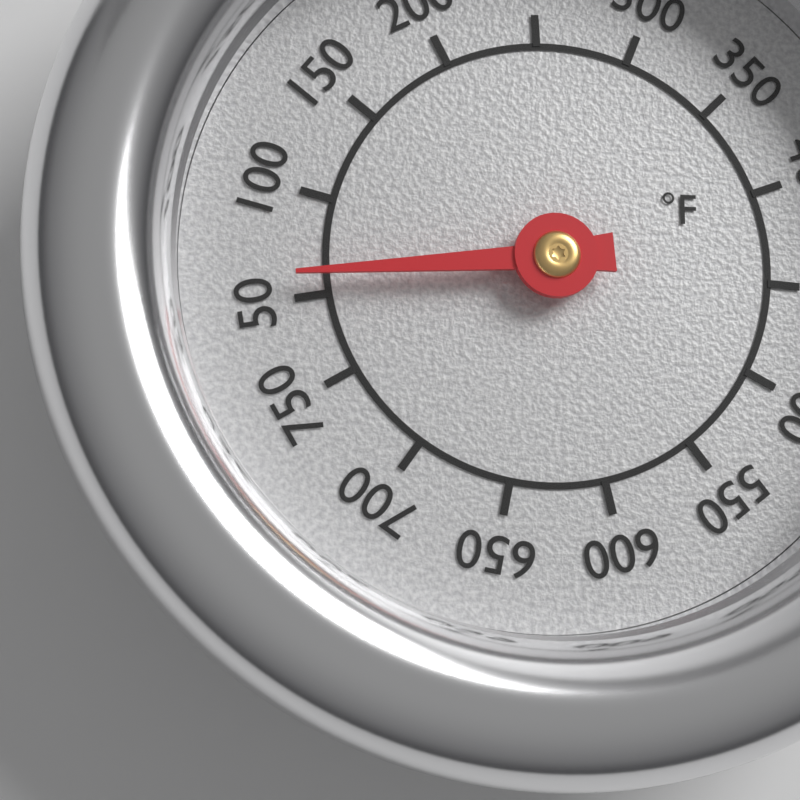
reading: 60 °F
